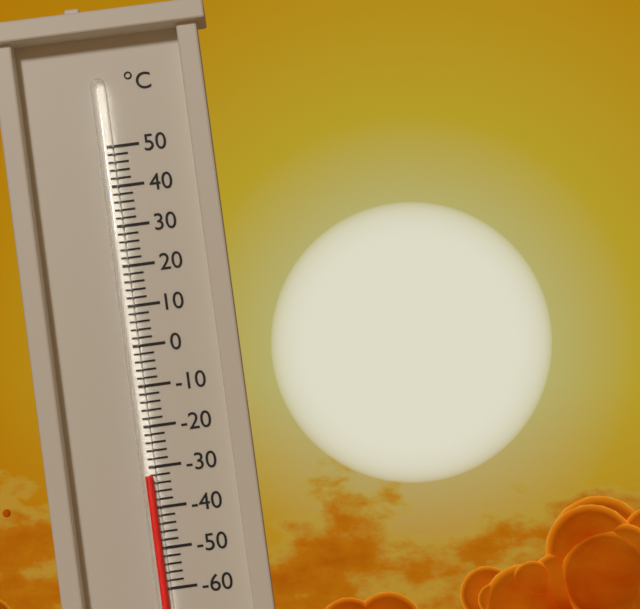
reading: -32 °C
